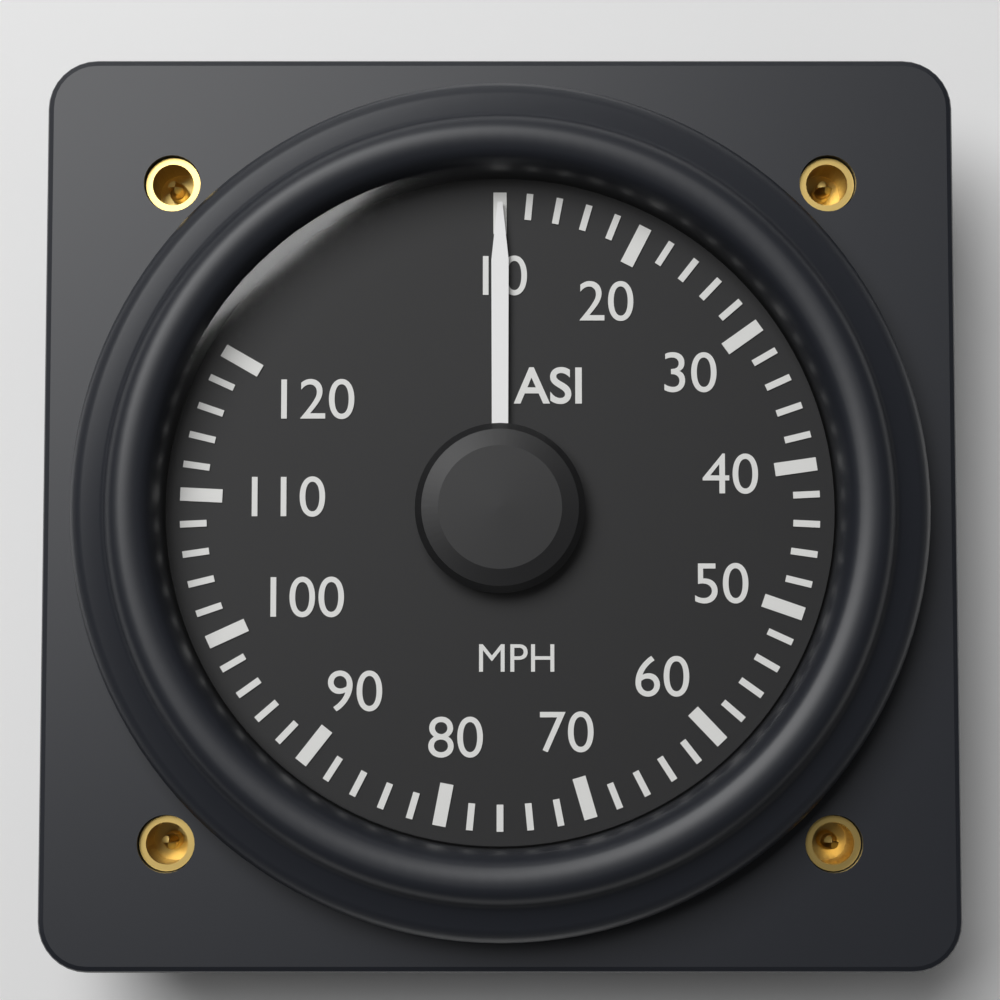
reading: 10 MPH
